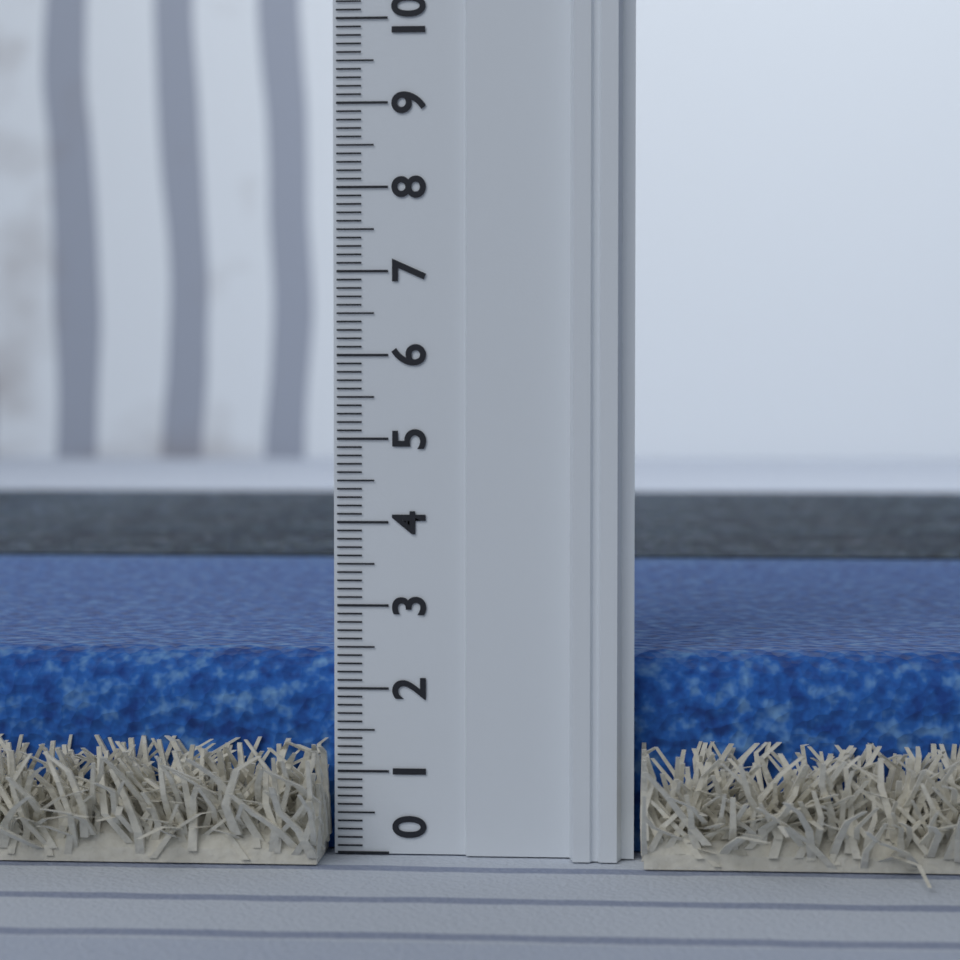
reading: 2.4 (no unit)
